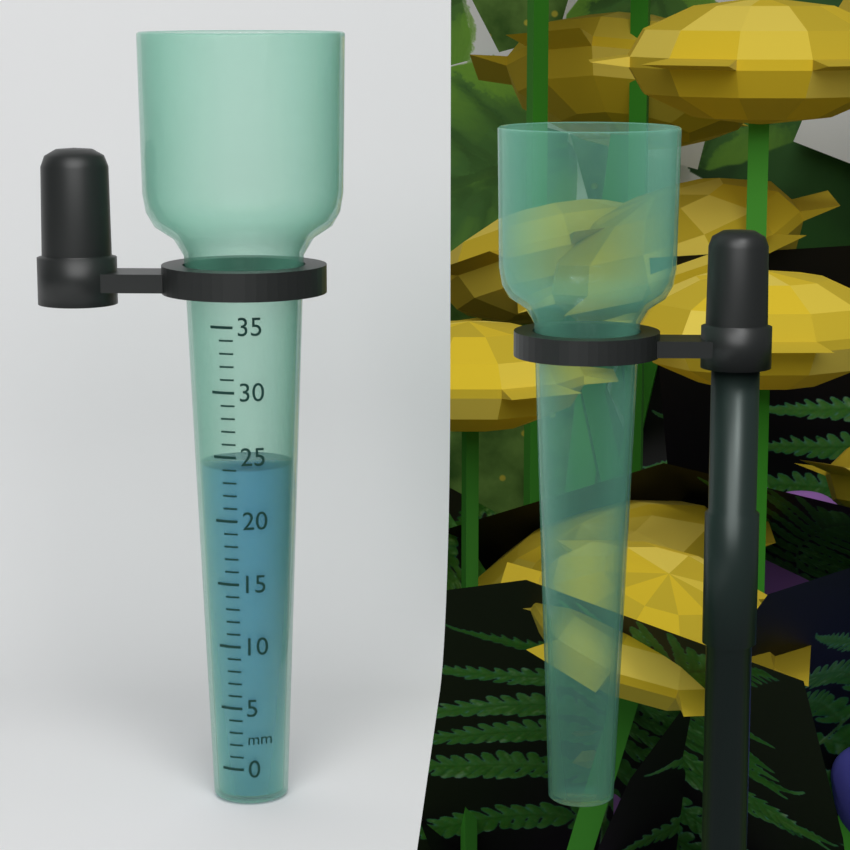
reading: 24 mm
